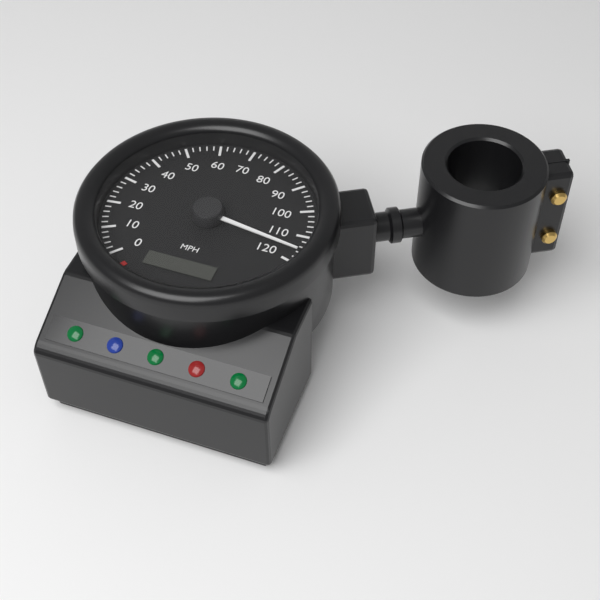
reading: 116 mph
